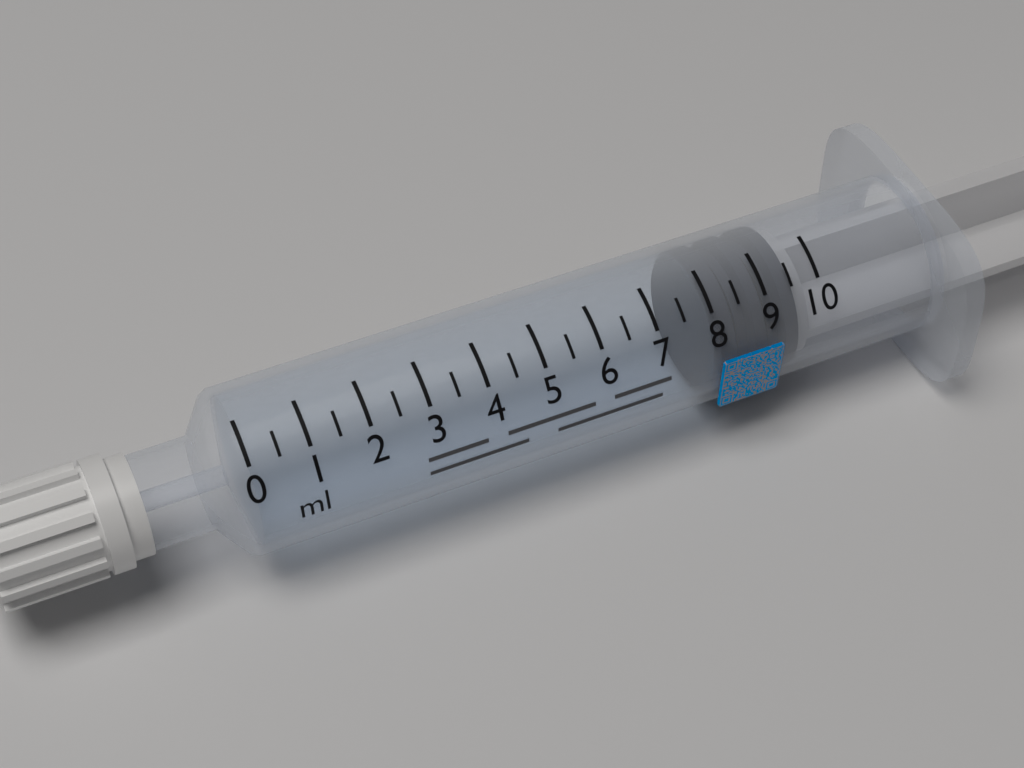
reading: 8.0 ml
